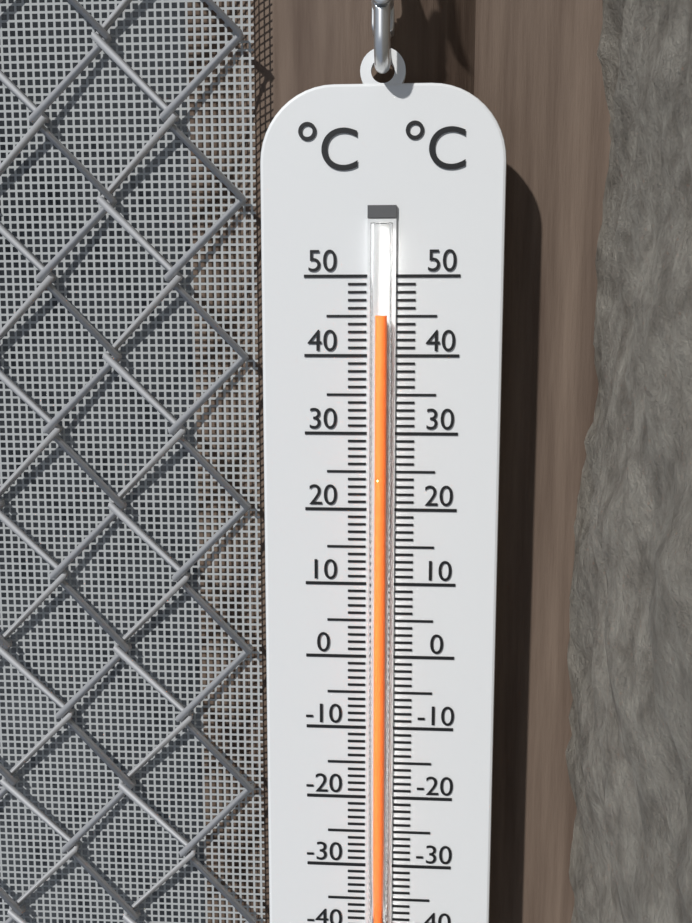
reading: 45 °C
